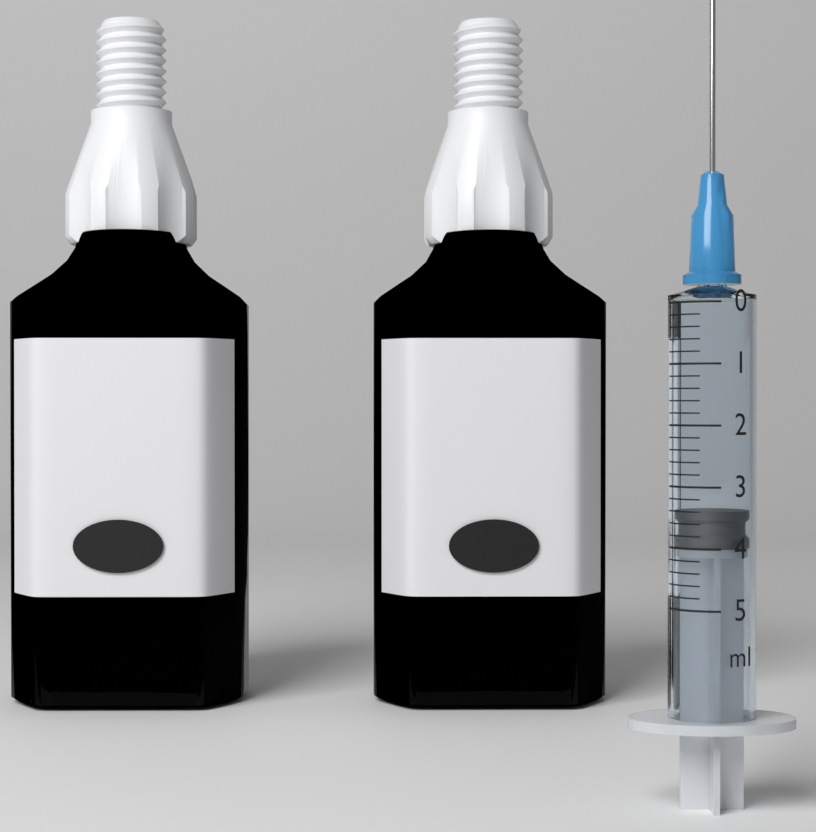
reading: 3.4 ml
